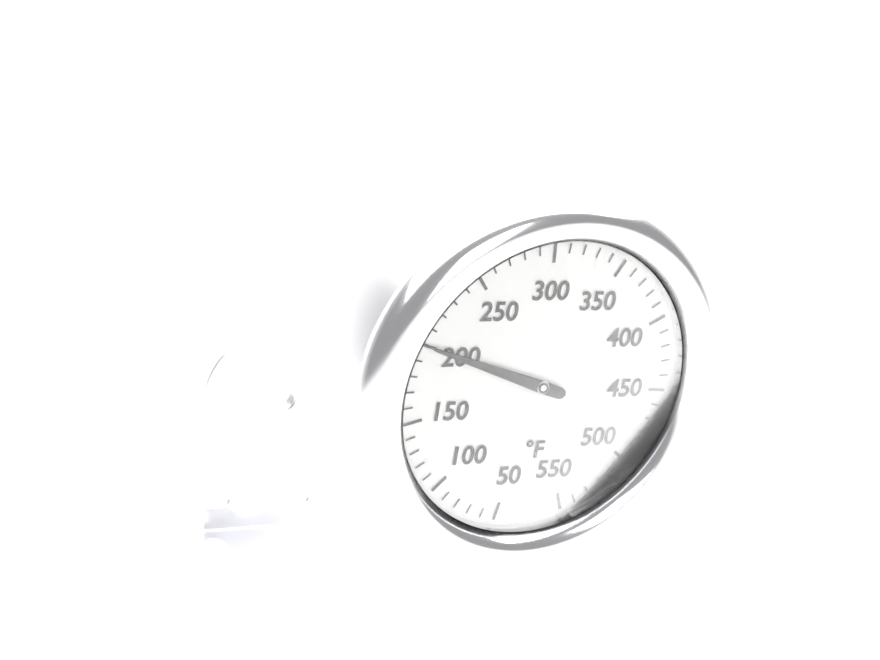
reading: 200 °F
